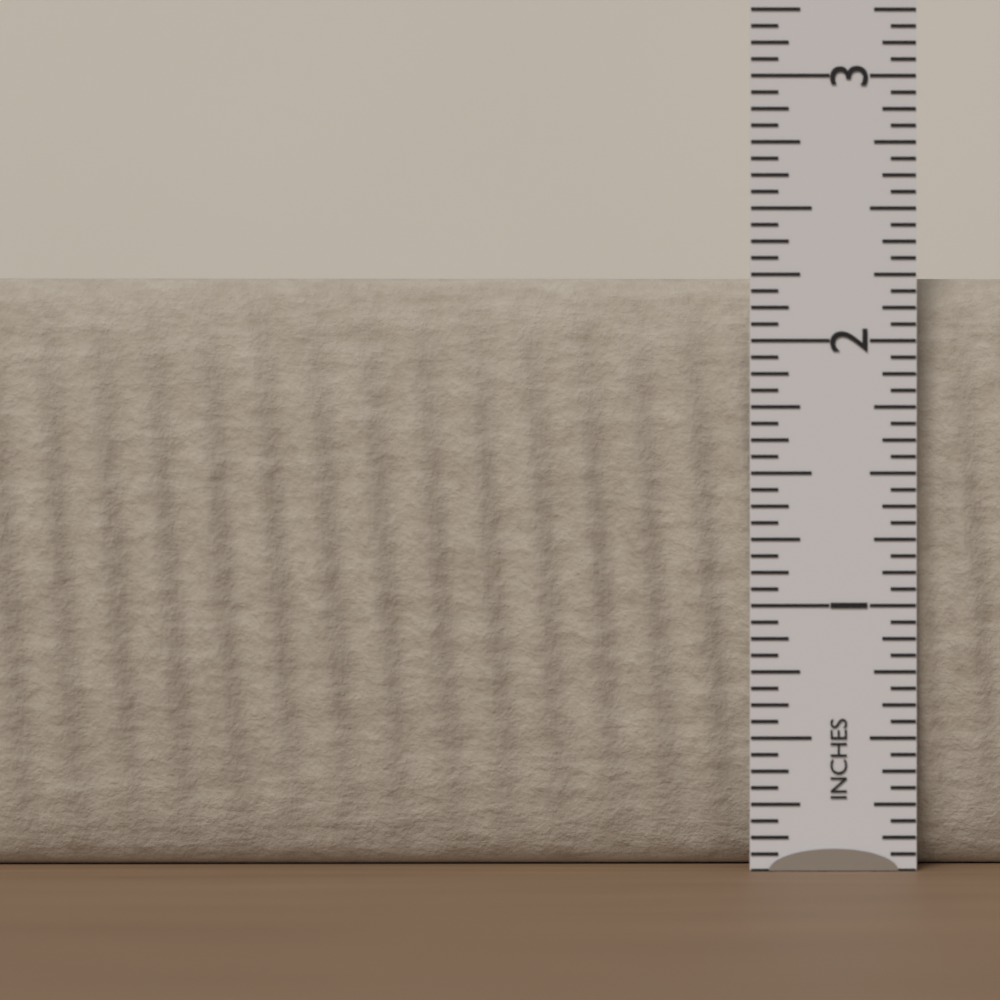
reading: 2.2500 in
